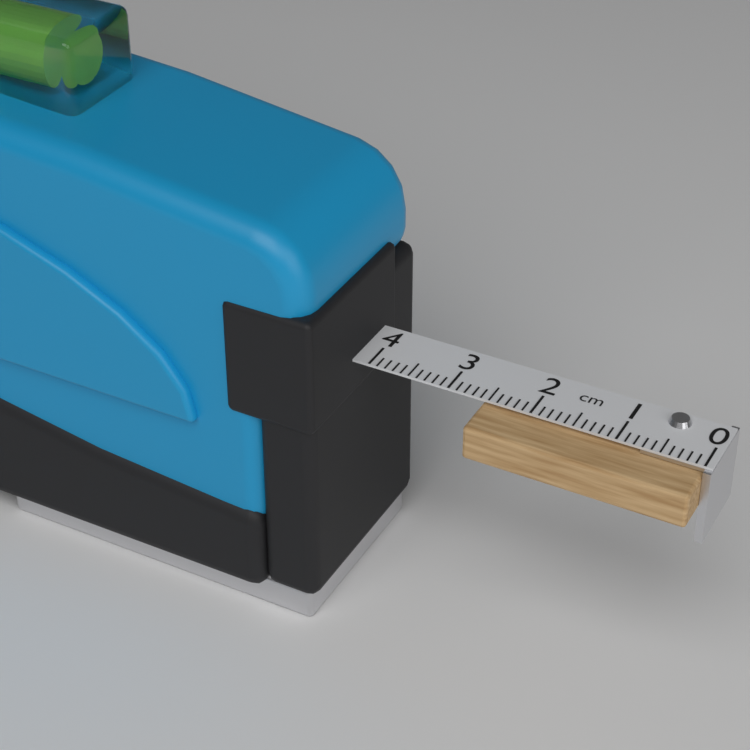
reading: 2.6 cm
